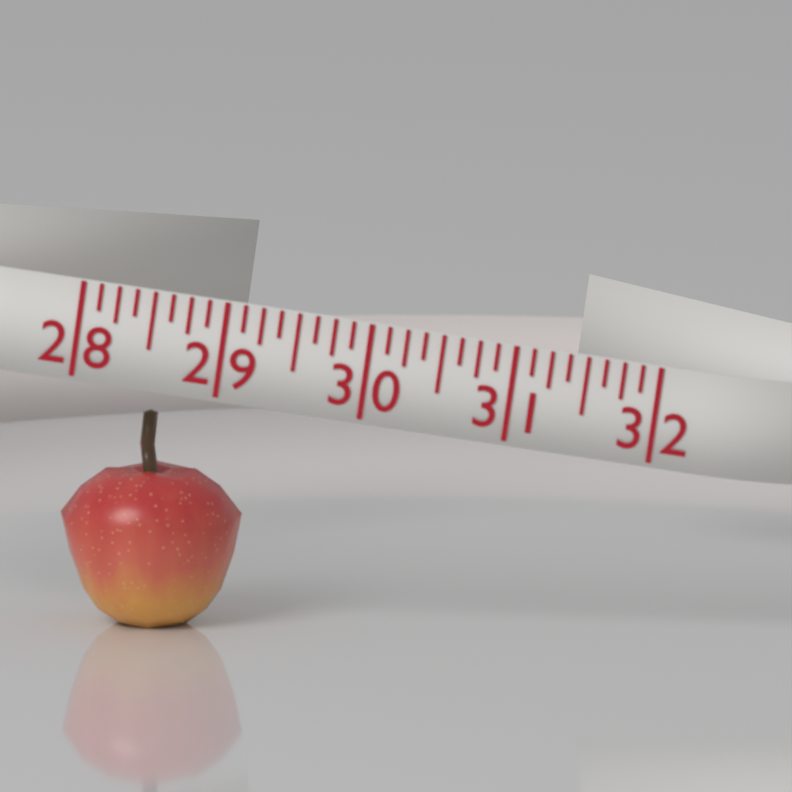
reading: 29.250 (no unit)
